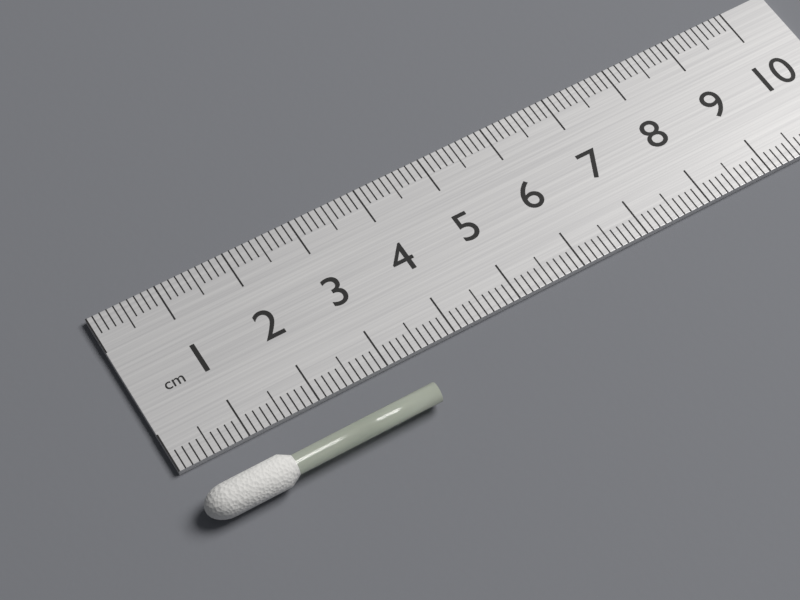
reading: 3.3 cm
